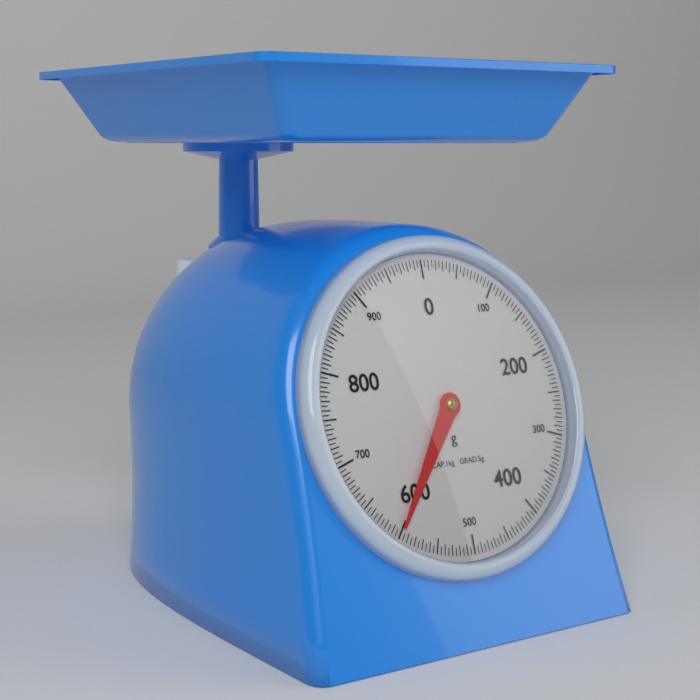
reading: 600 g
